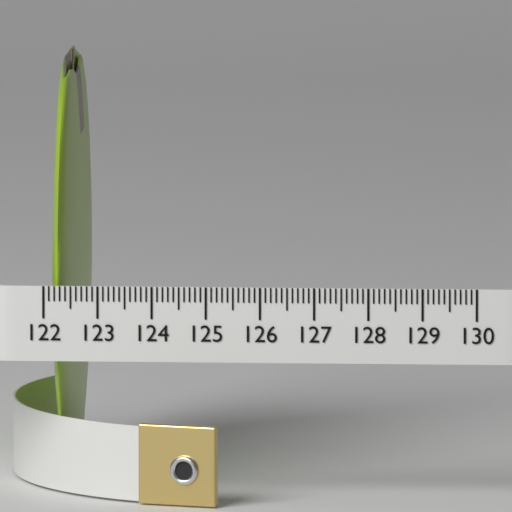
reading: 122.5 (no unit)
